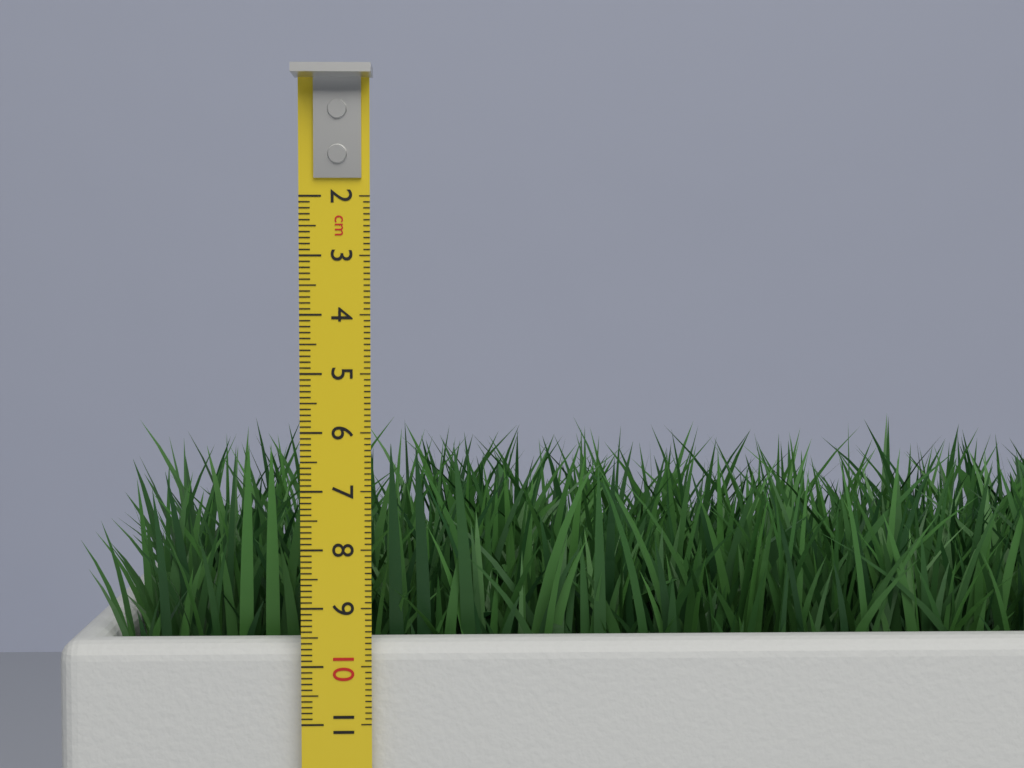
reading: 6.2 cm
